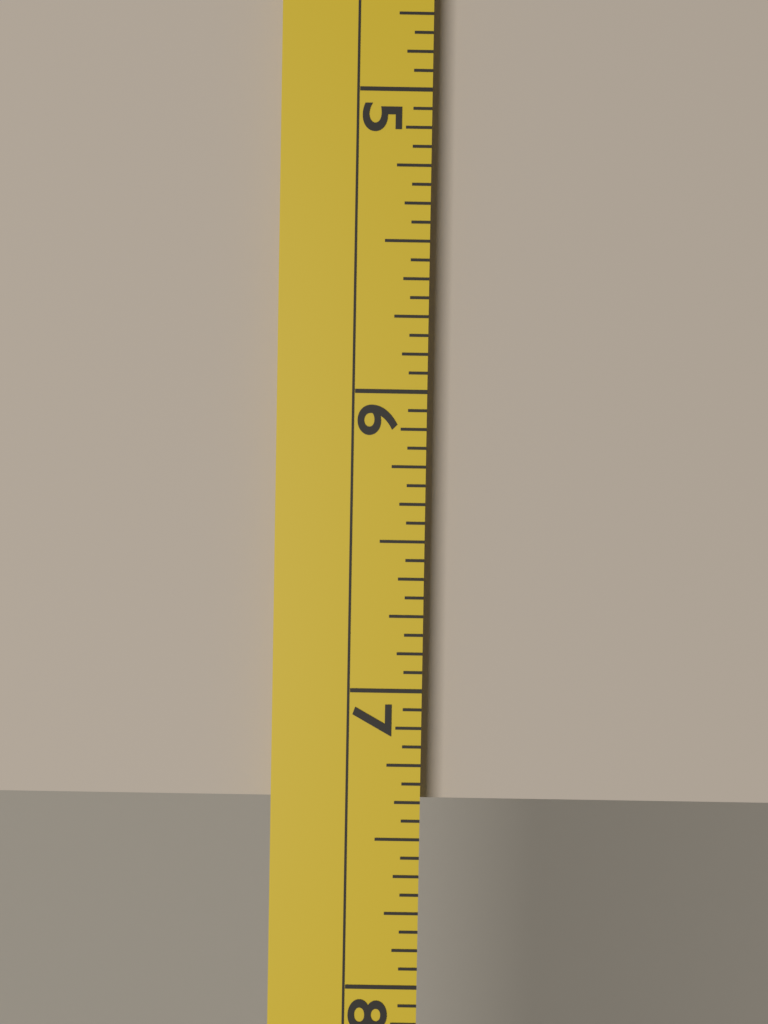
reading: 7.3750 (no unit)
